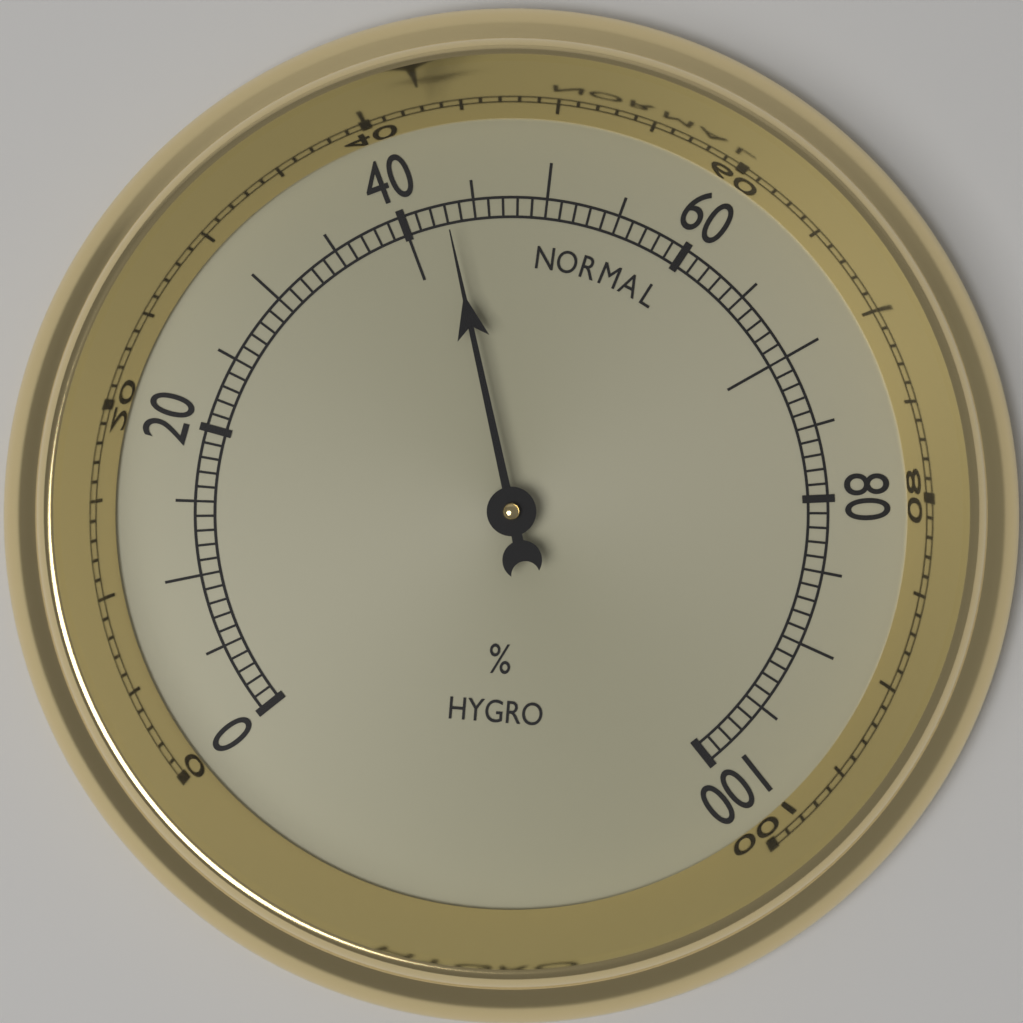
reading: 43 %
